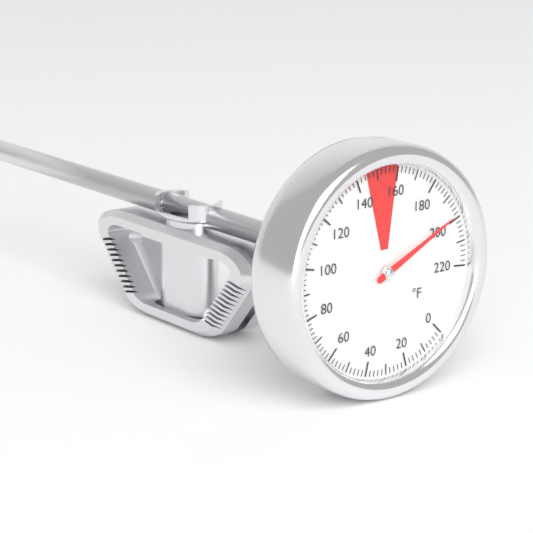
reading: 198 °F
